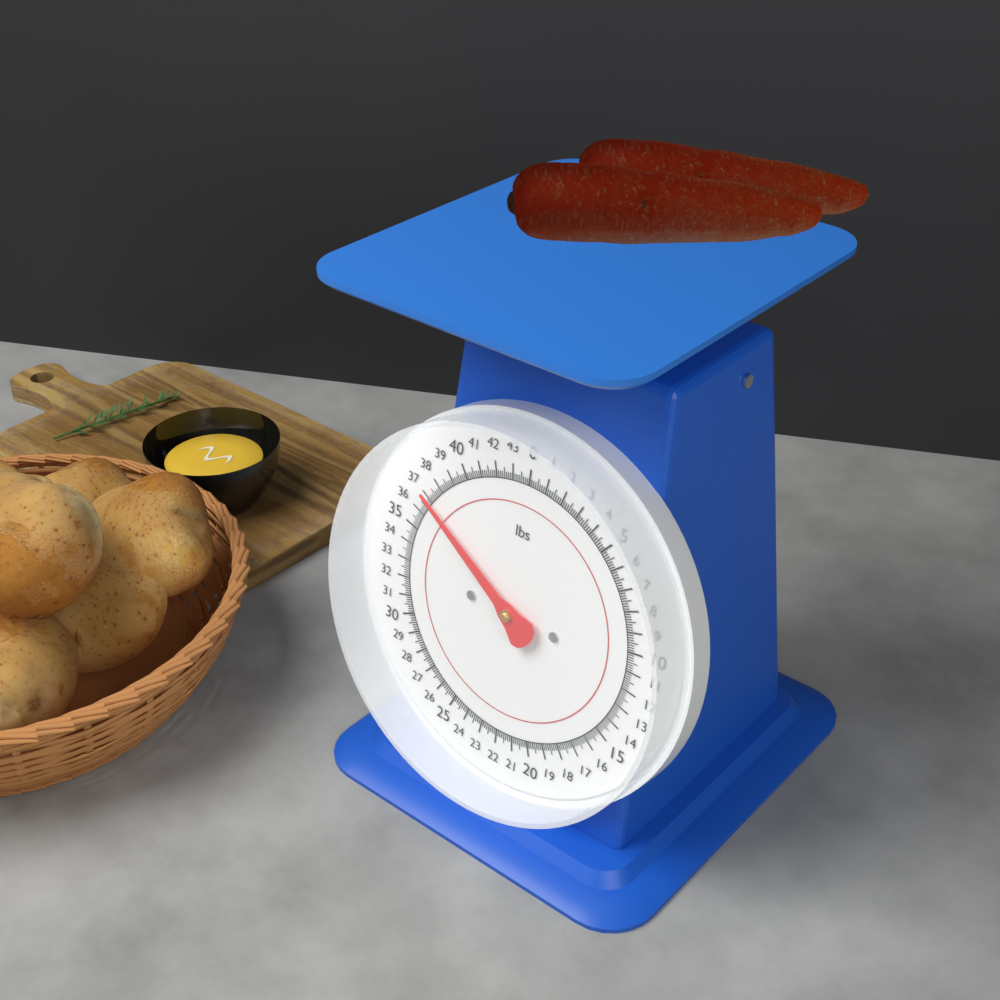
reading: 37.000 lbs
